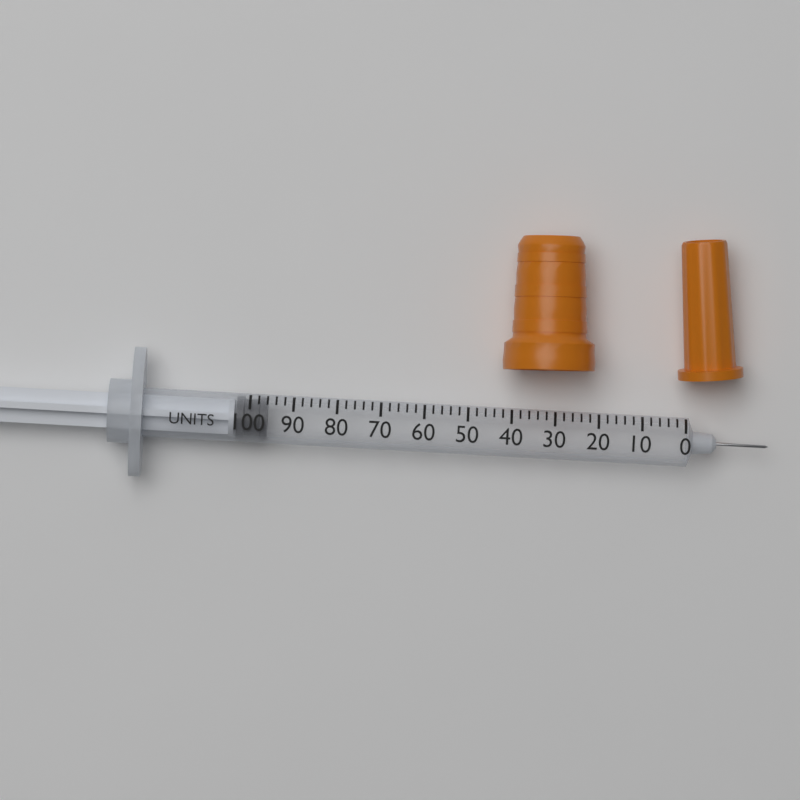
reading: 96 units
